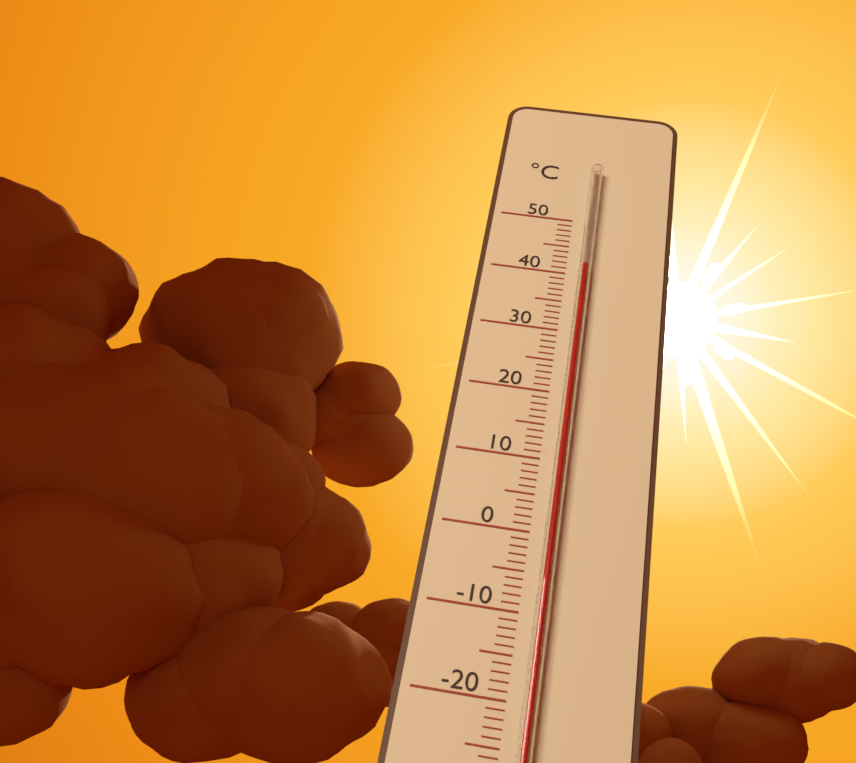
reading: 41 °C
